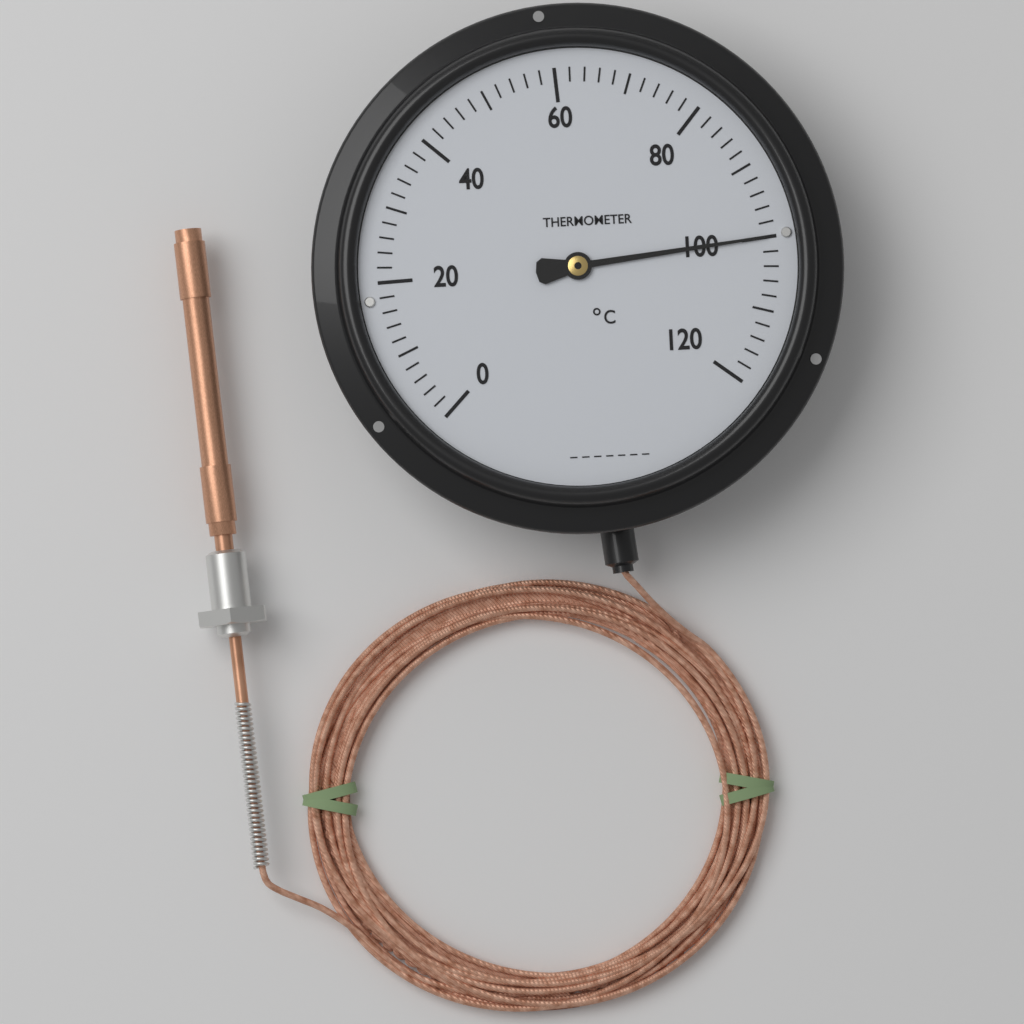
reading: 100 °C
